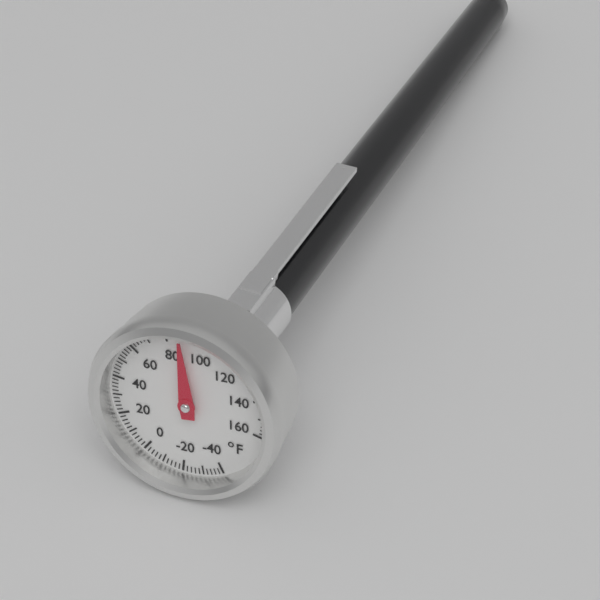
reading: 88 °F
